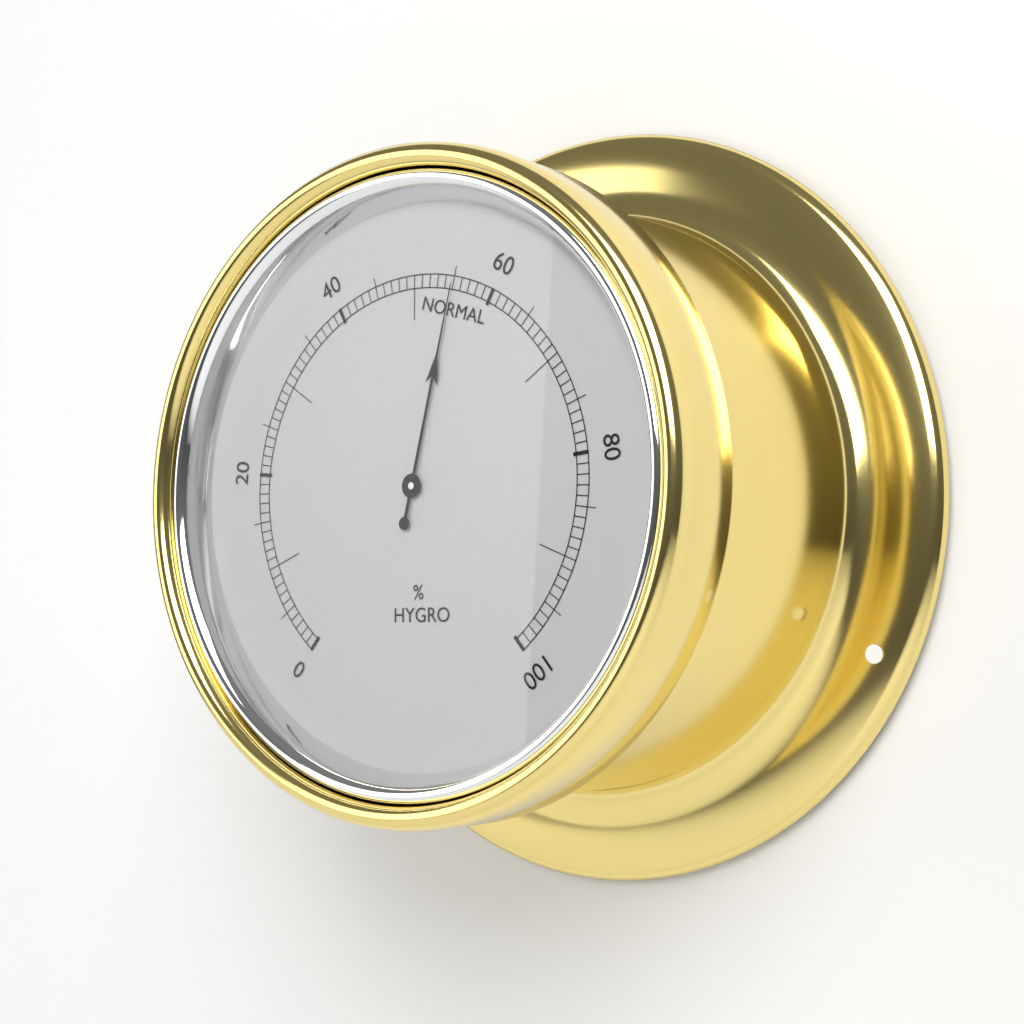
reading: 55 %
